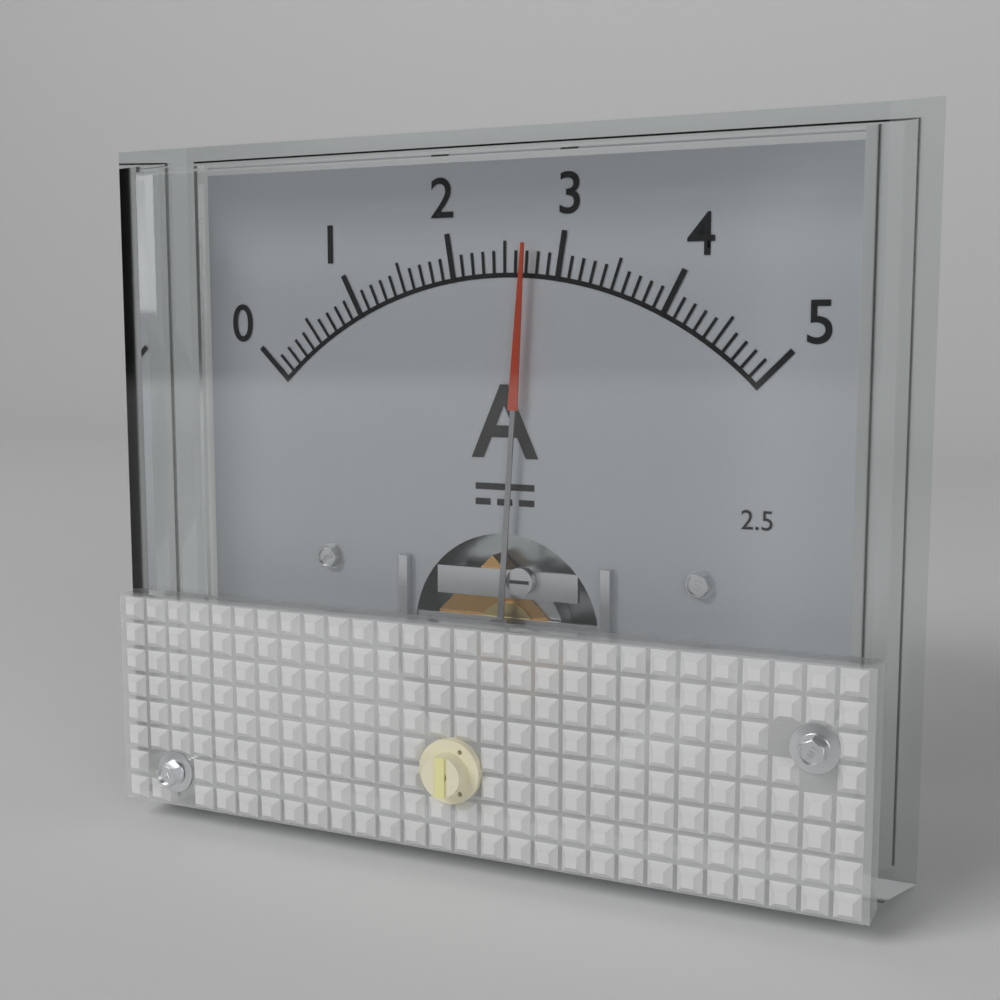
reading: 2.7 A
